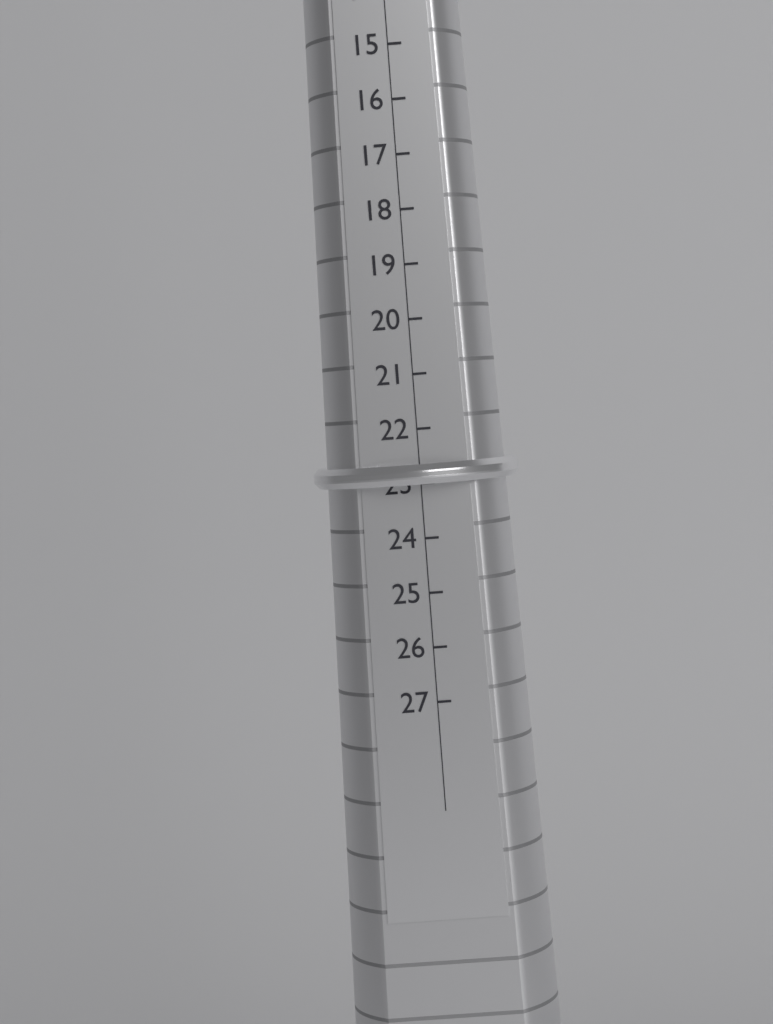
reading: 23 (no unit)
